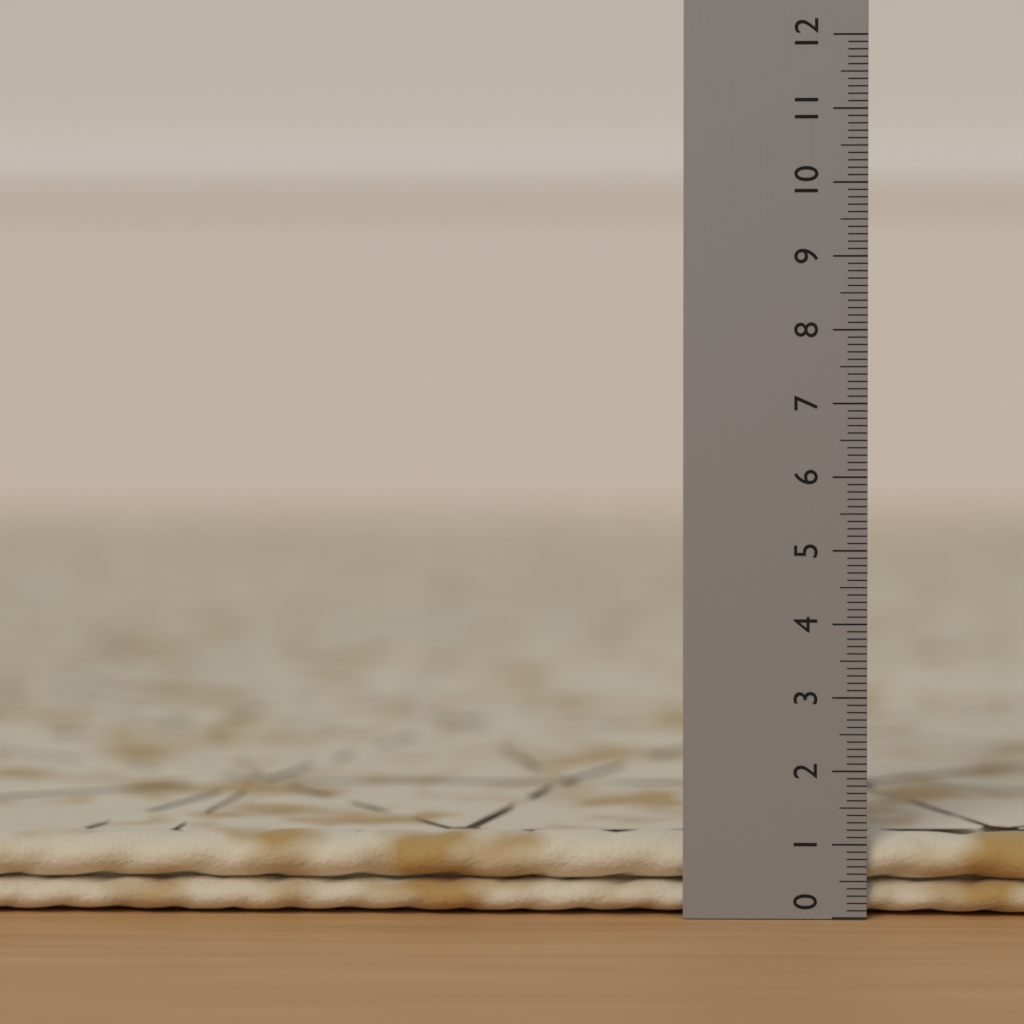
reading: 1.1 (no unit)
